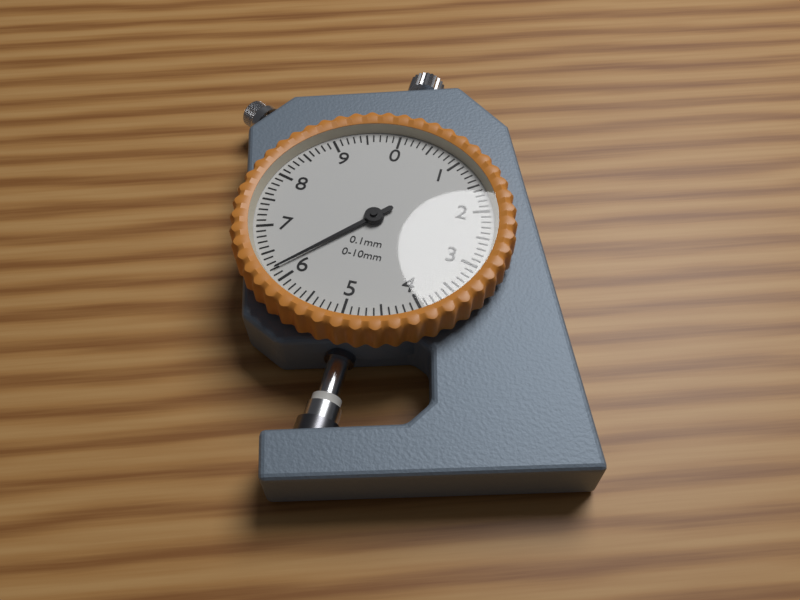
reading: 6.2 mm
